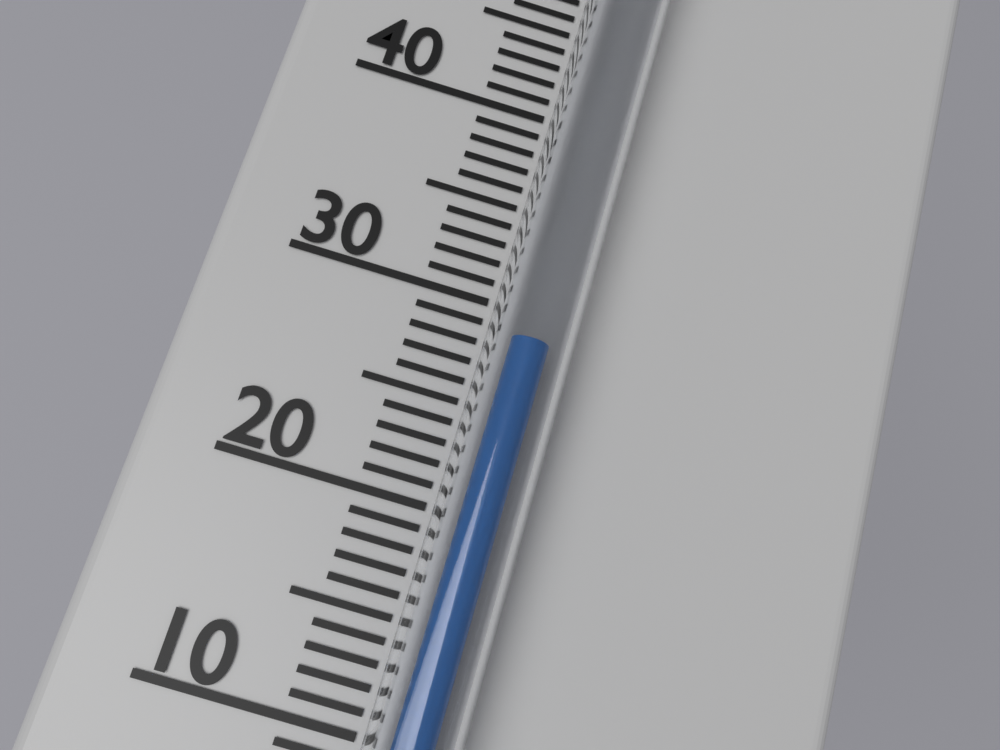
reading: 28 °C
